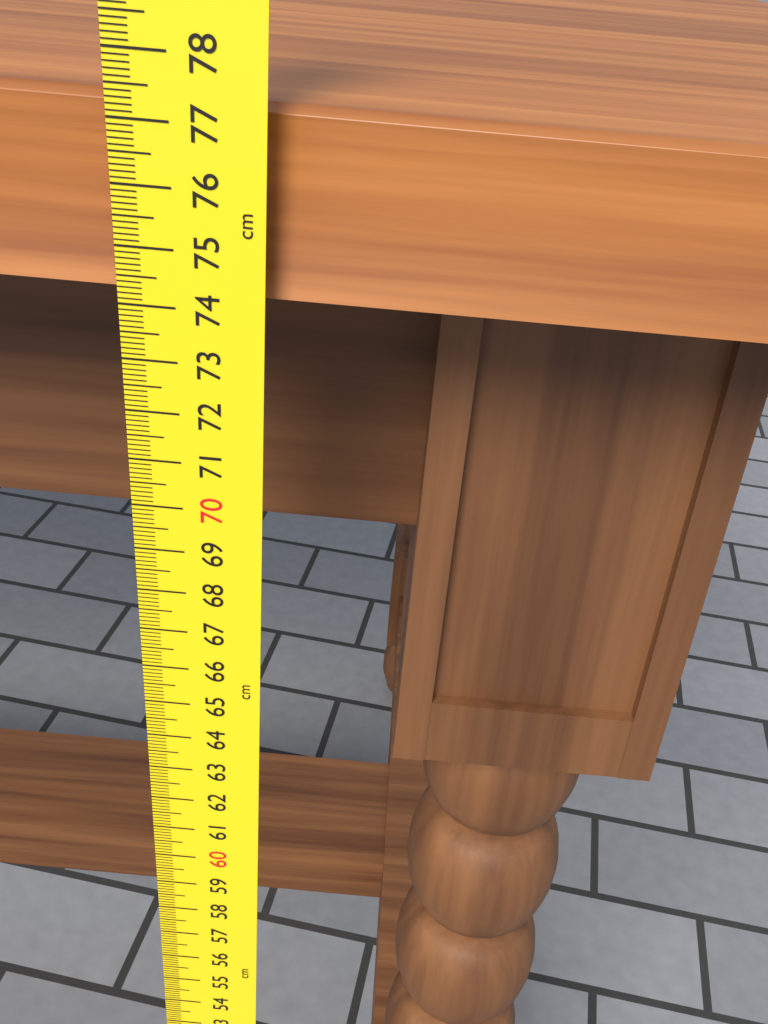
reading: 77.3 cm
